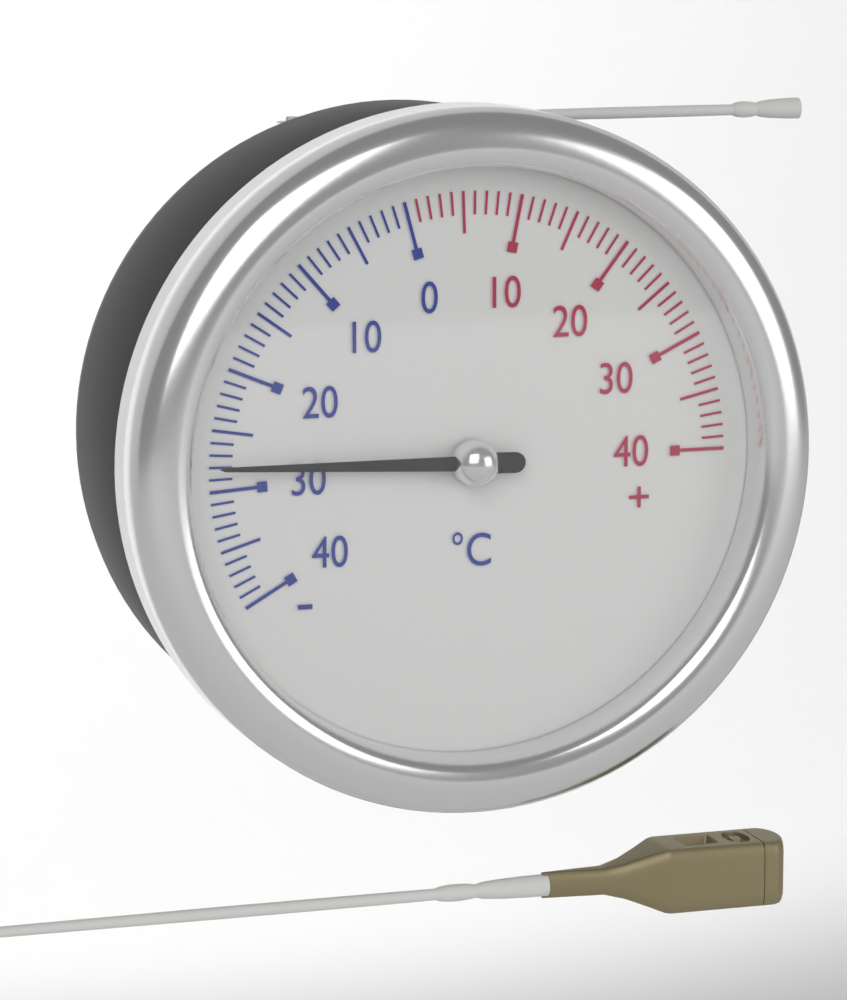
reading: -28 °C
